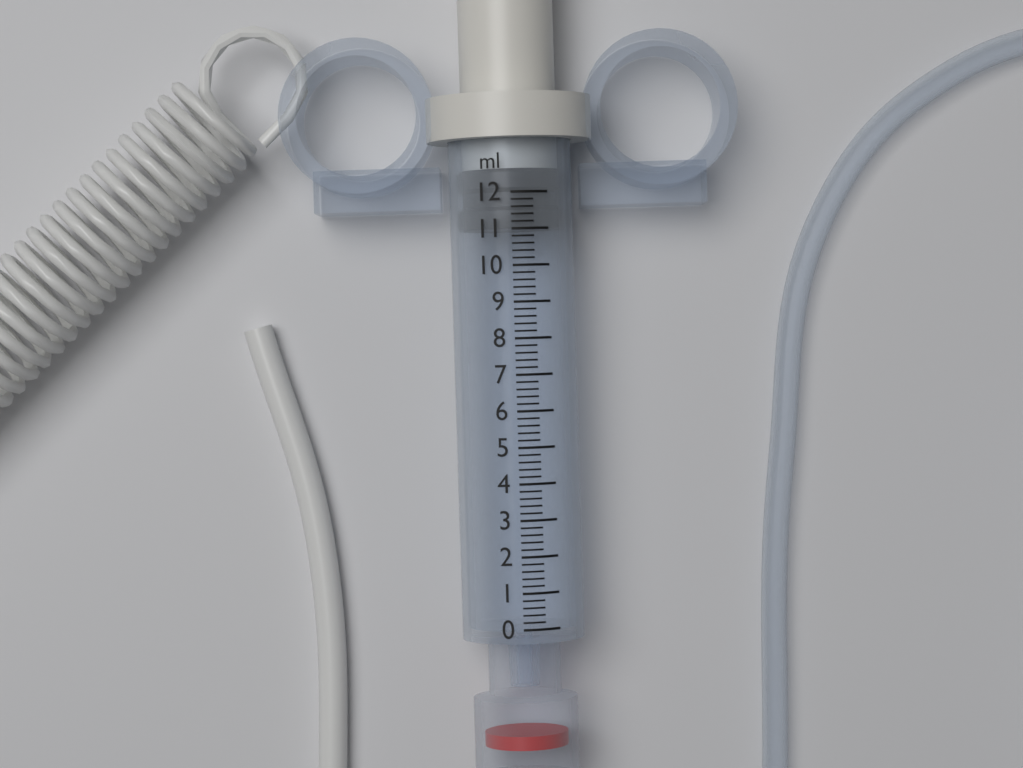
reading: 11.0 ml
